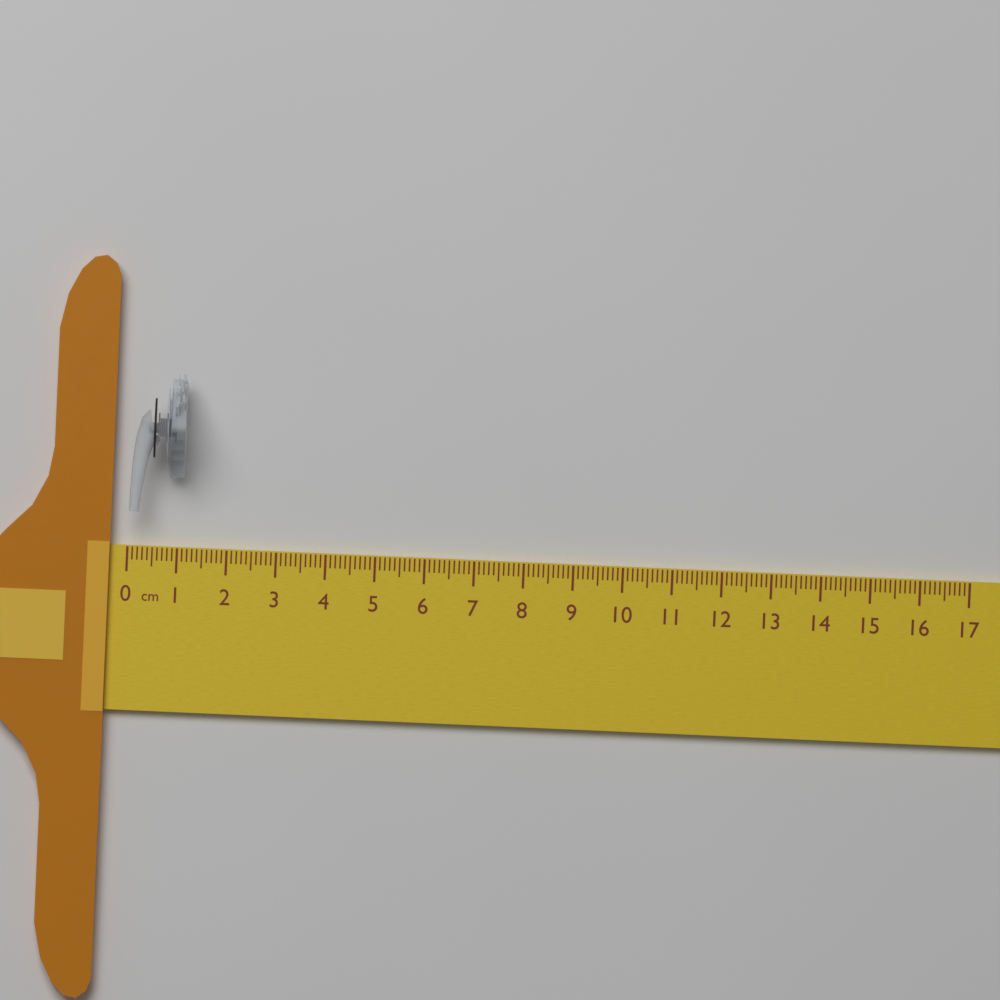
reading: 1.1 cm
